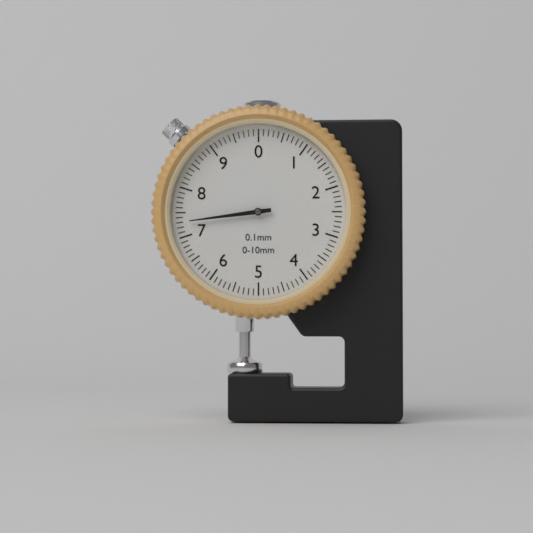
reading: 7.3 mm
